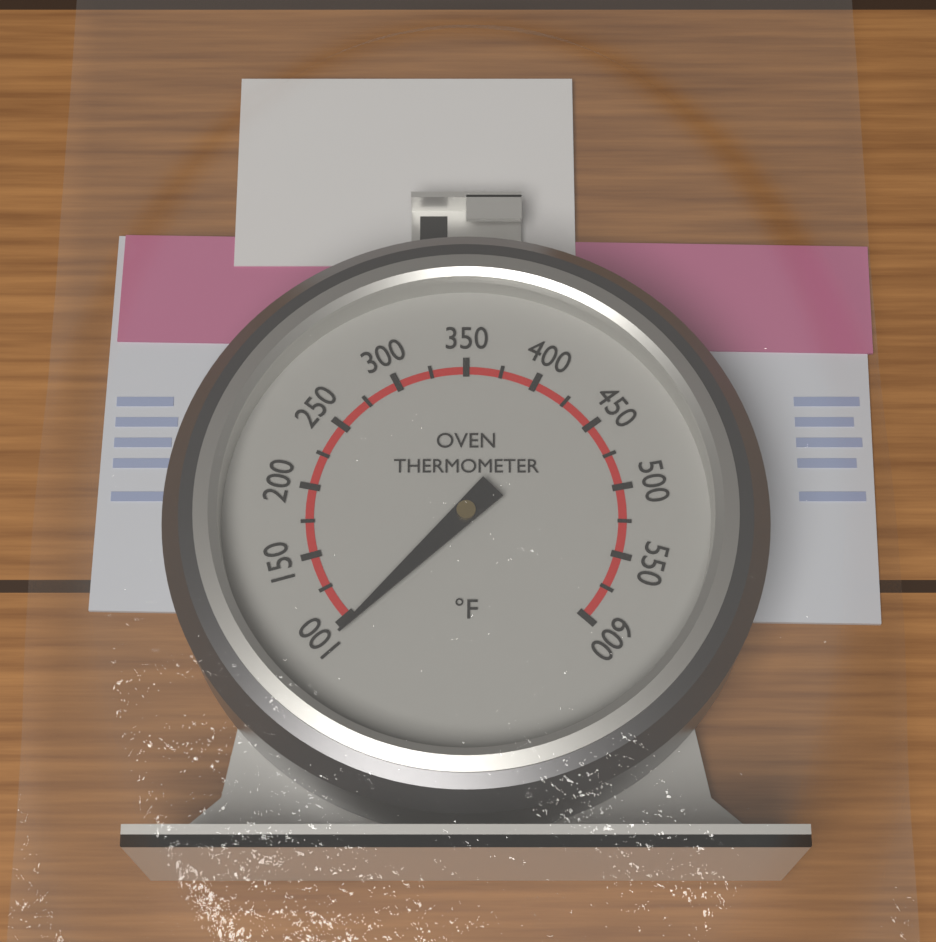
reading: 95 °F
